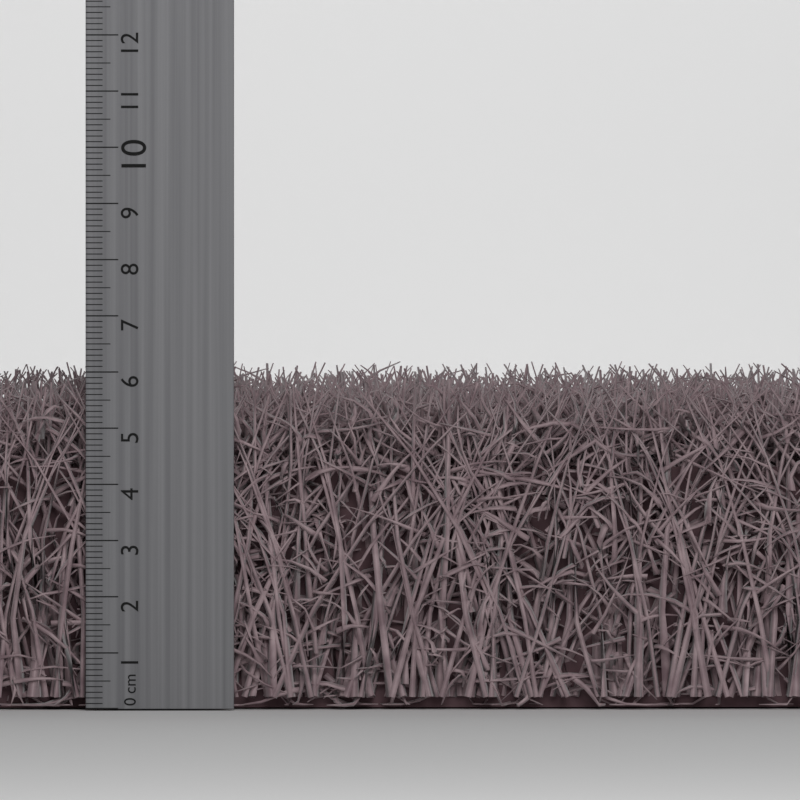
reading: 5.9 cm
